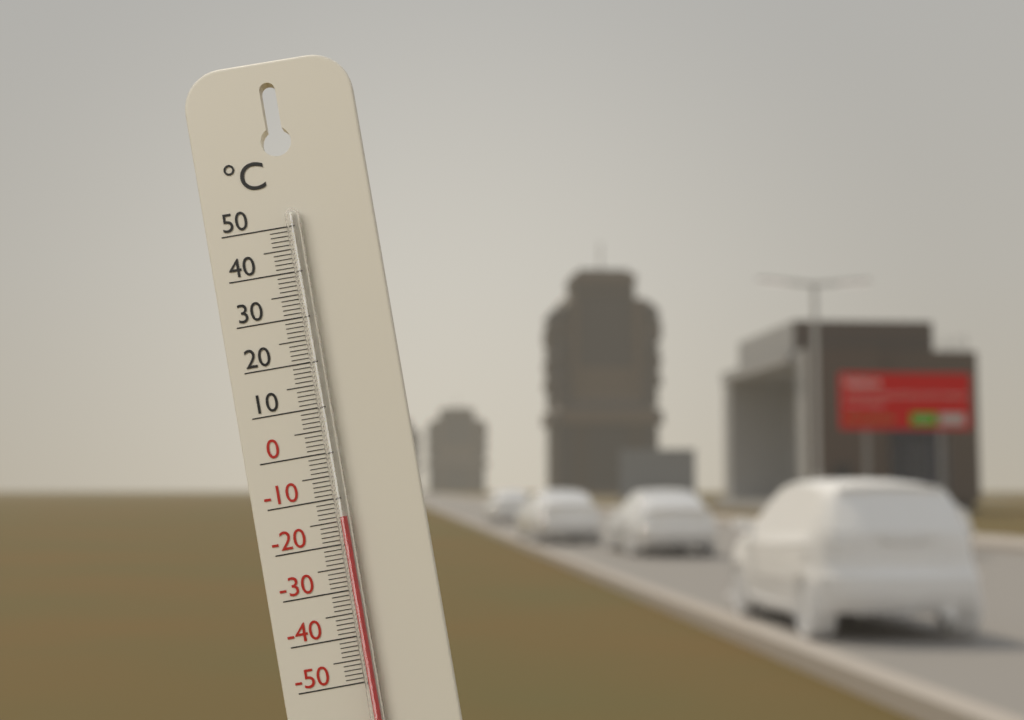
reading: -14 °C
